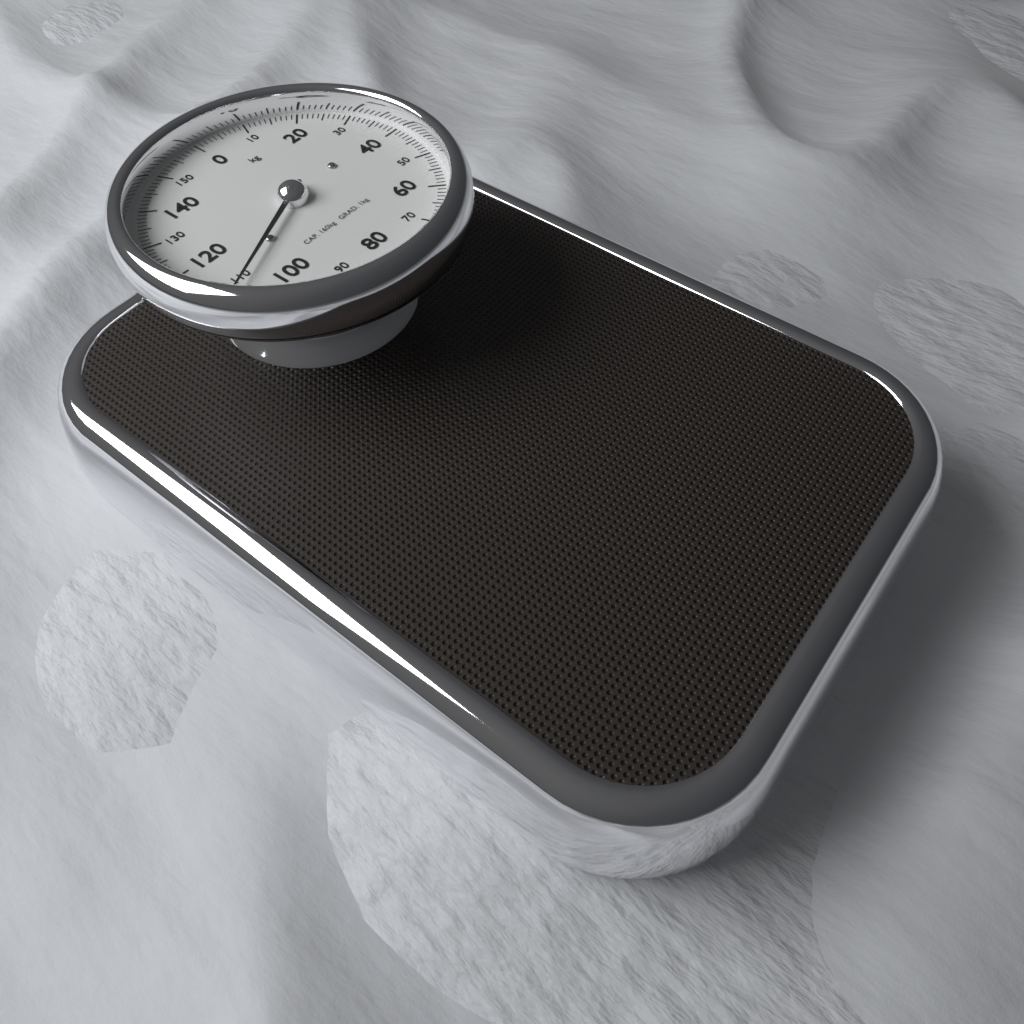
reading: 109 kg
